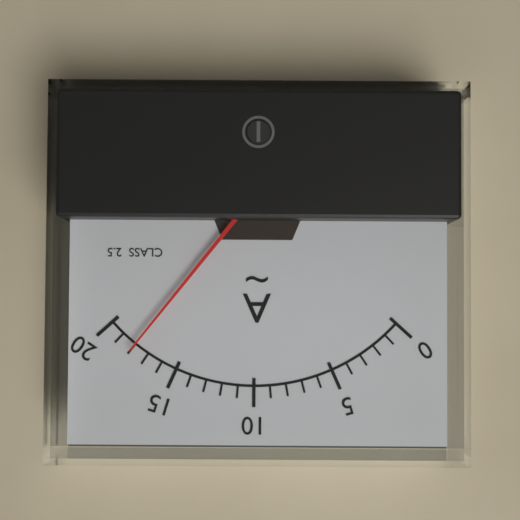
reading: 18 A
